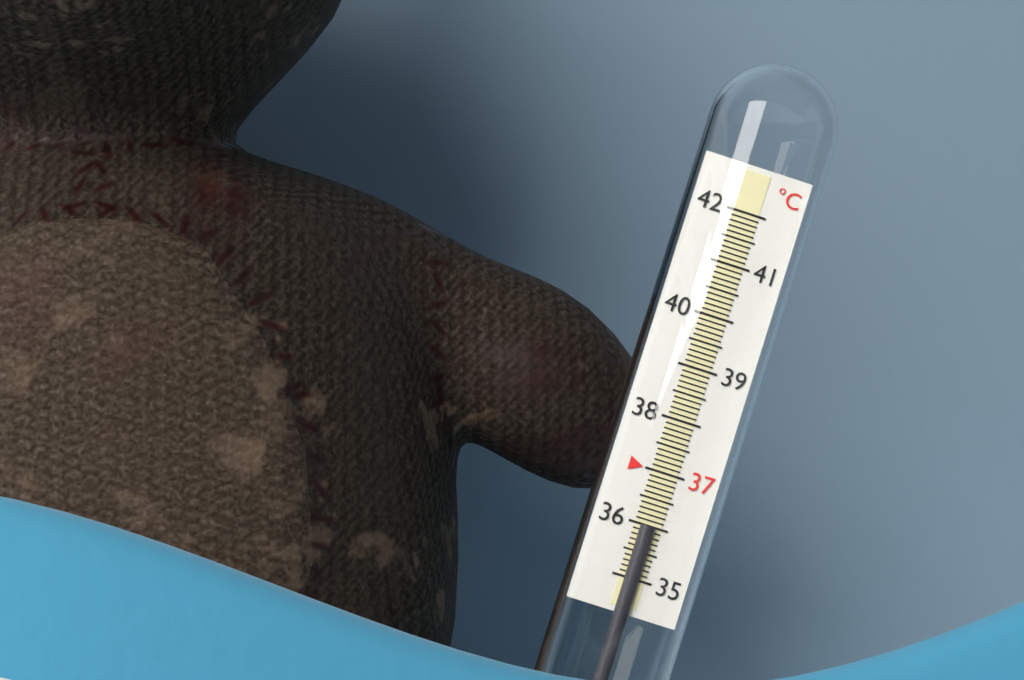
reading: 36.0 °C
